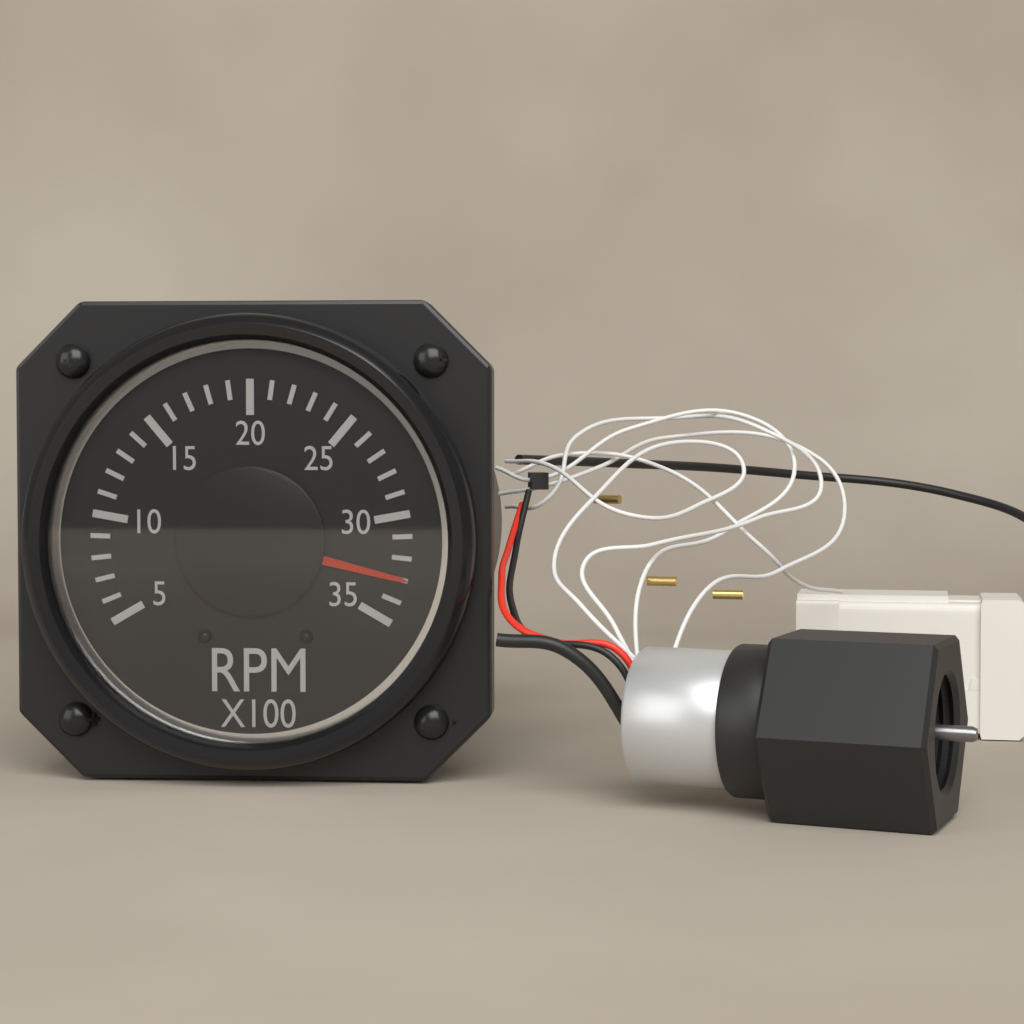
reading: 33 RPM x100
